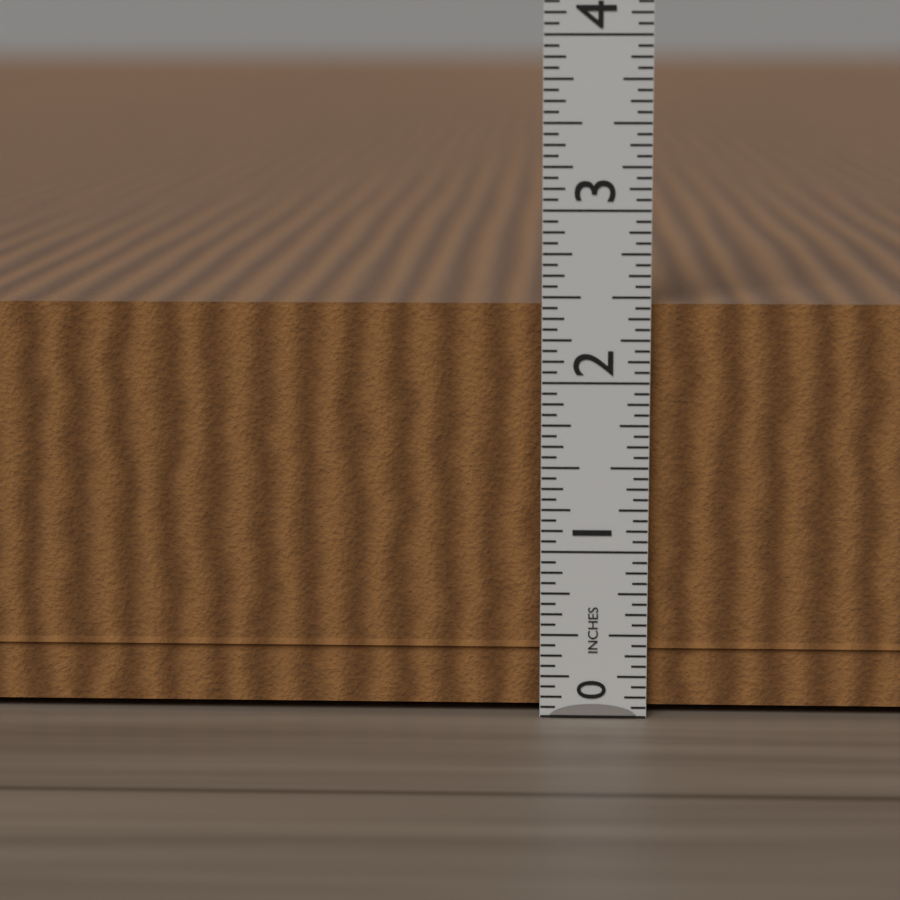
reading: 2.5000 in
